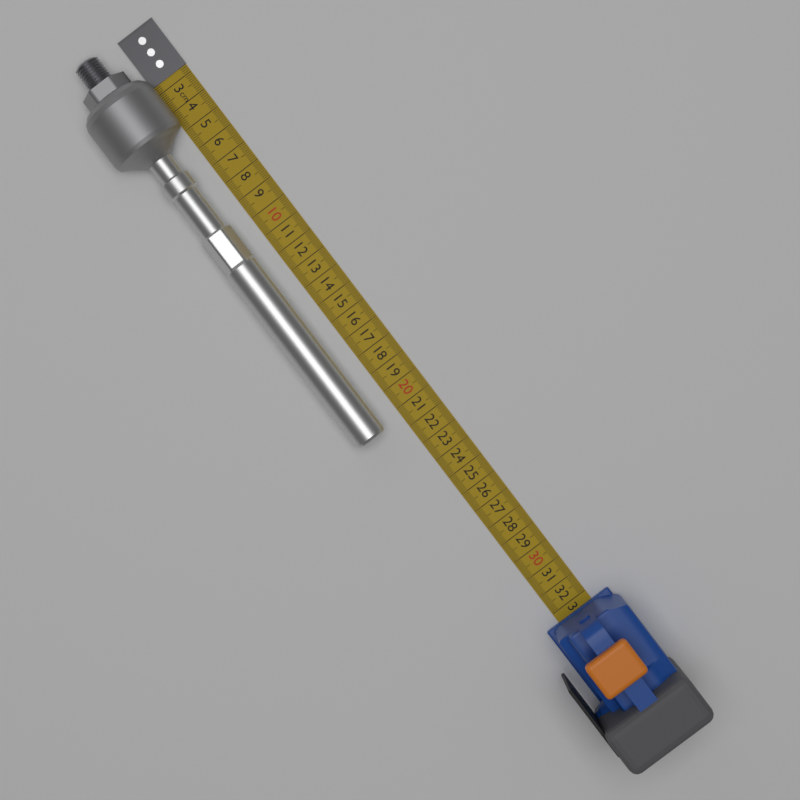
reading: 21.4 cm
